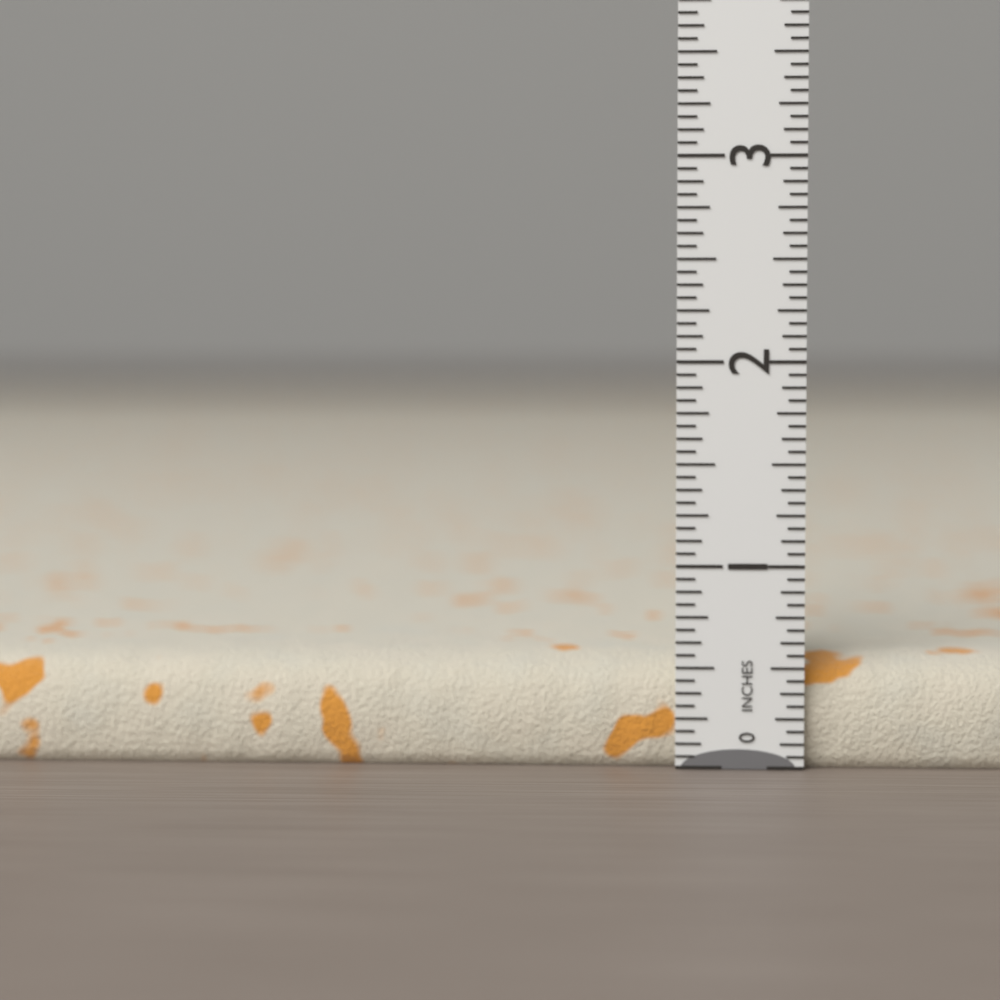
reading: 0.5625 in
